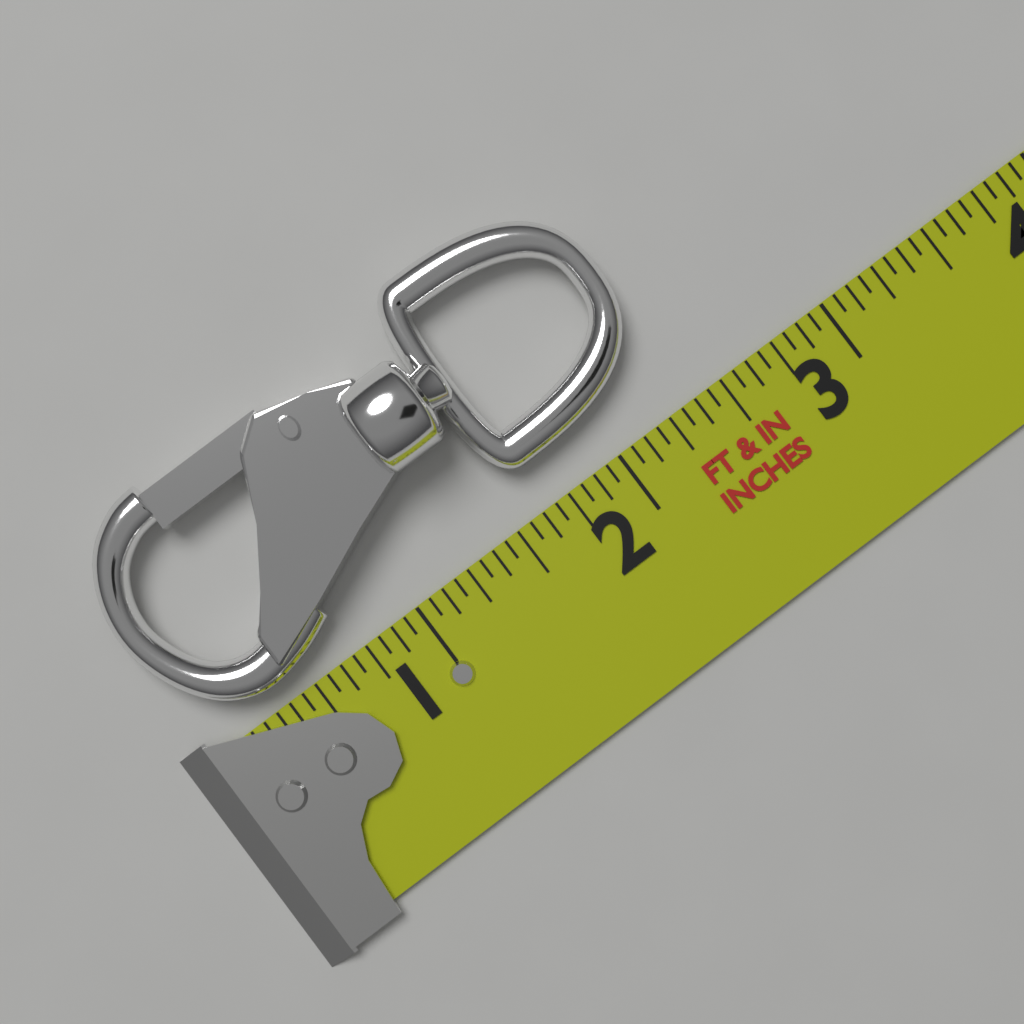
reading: 2.3750 in
